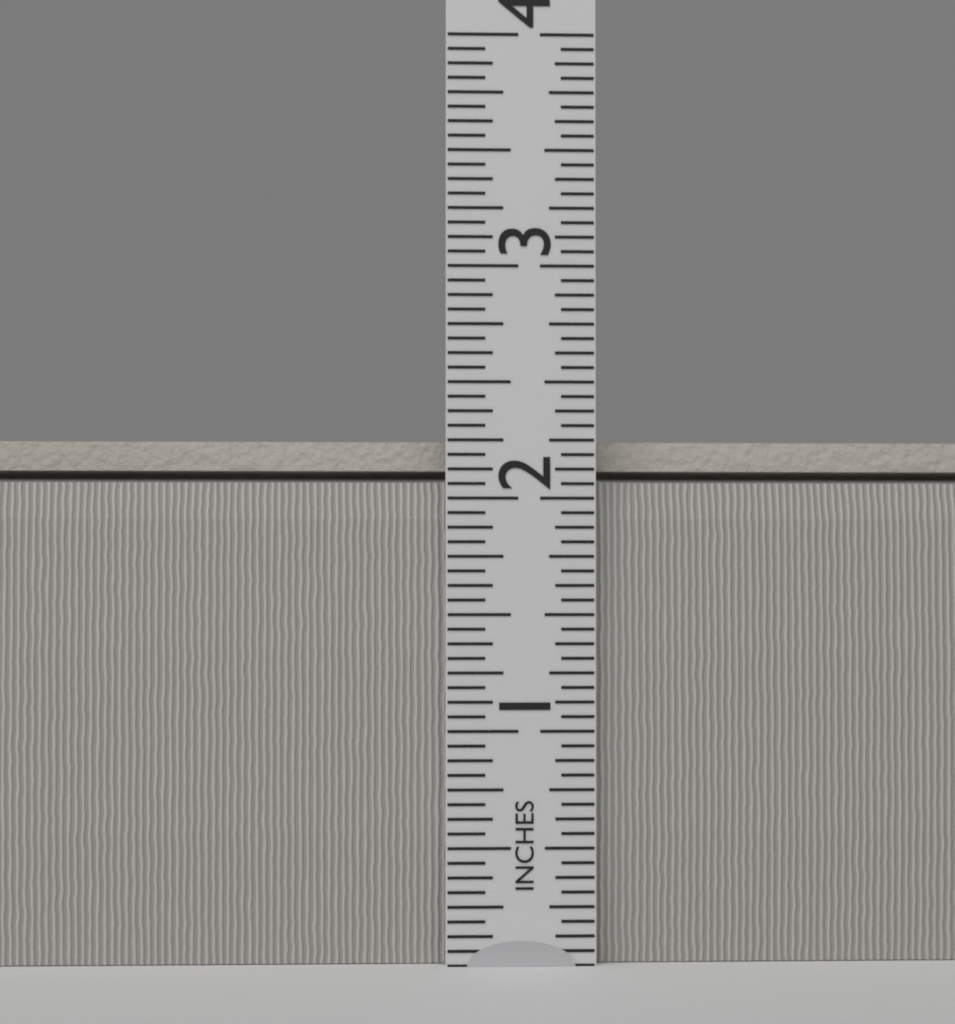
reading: 2.2500 in
